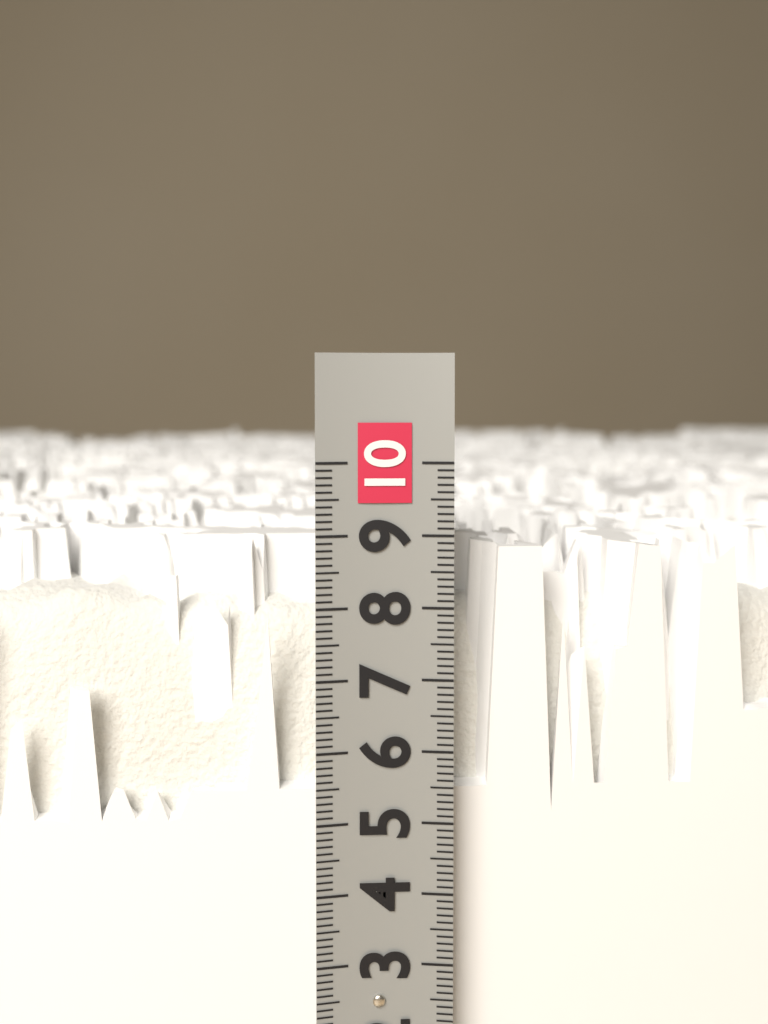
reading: 8.8 (no unit)
